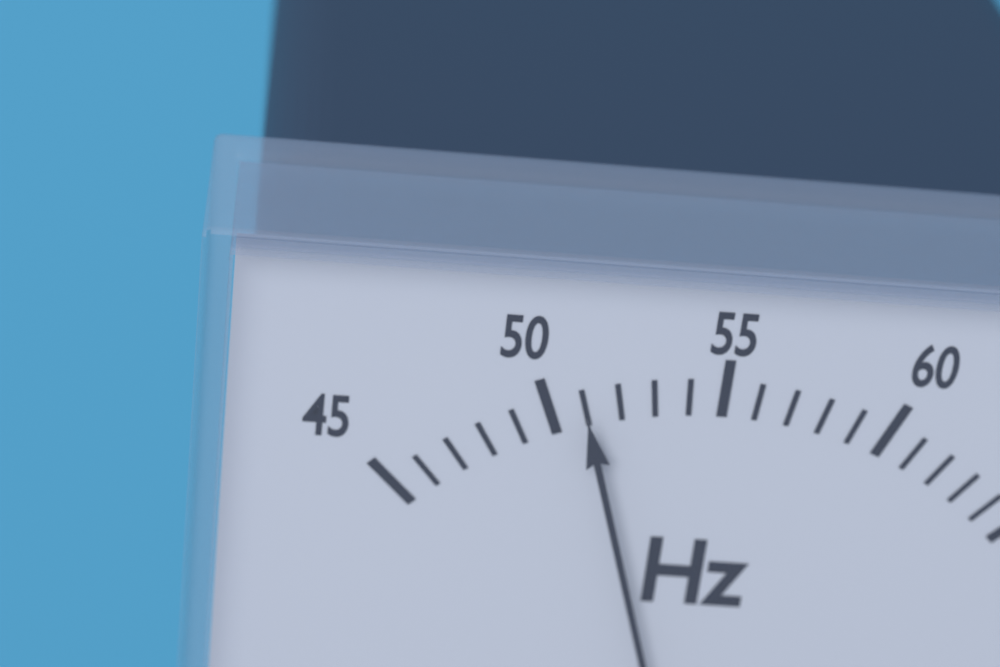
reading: 51 Hz
